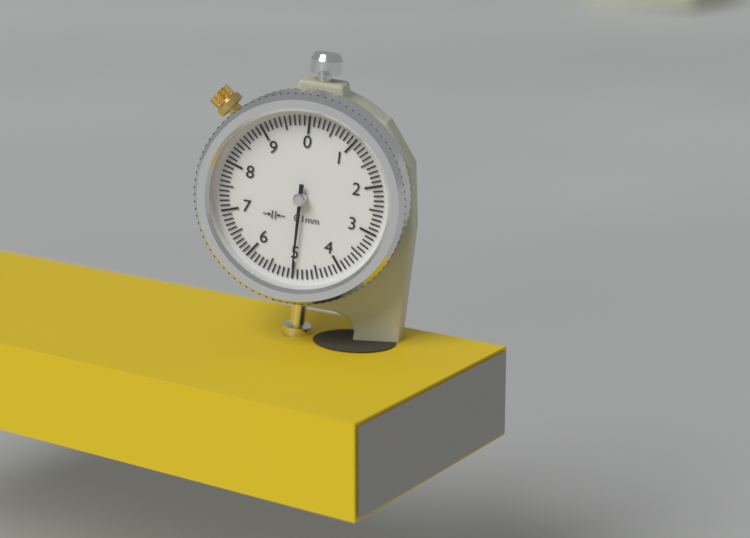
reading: 5.0 mm
